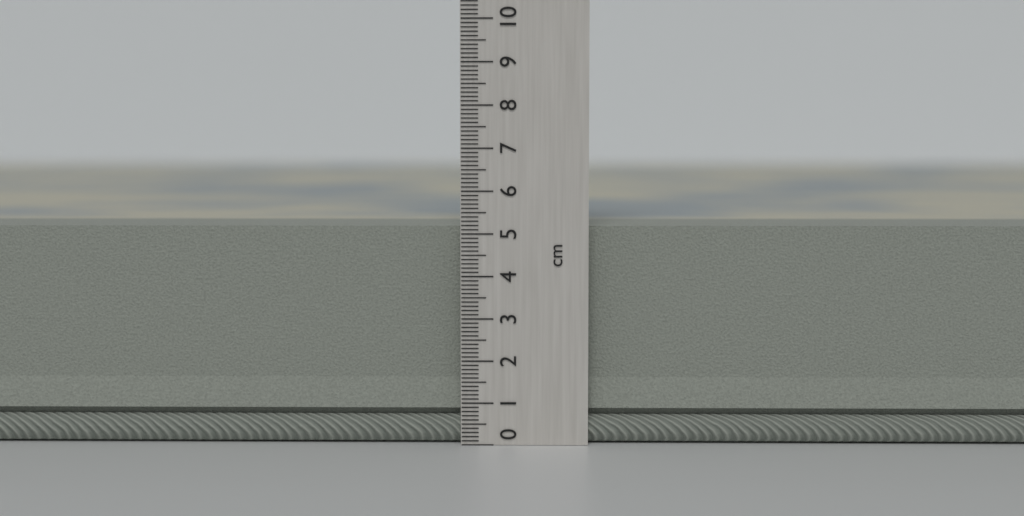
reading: 5.2 cm
